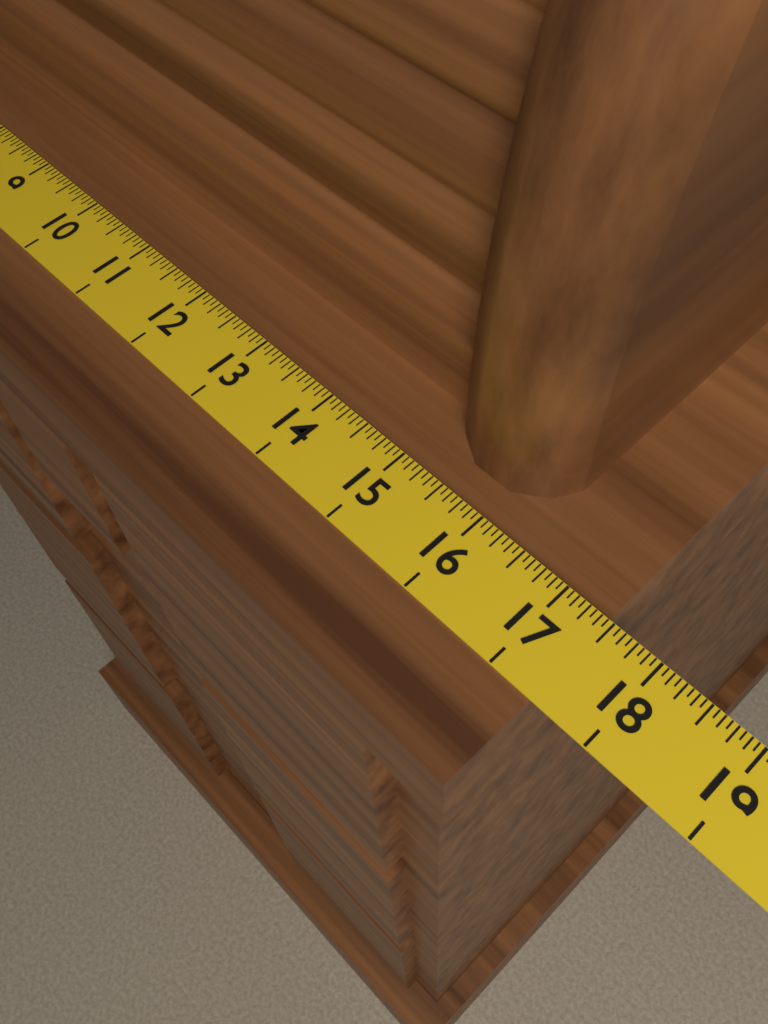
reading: 17.4375 (no unit)
